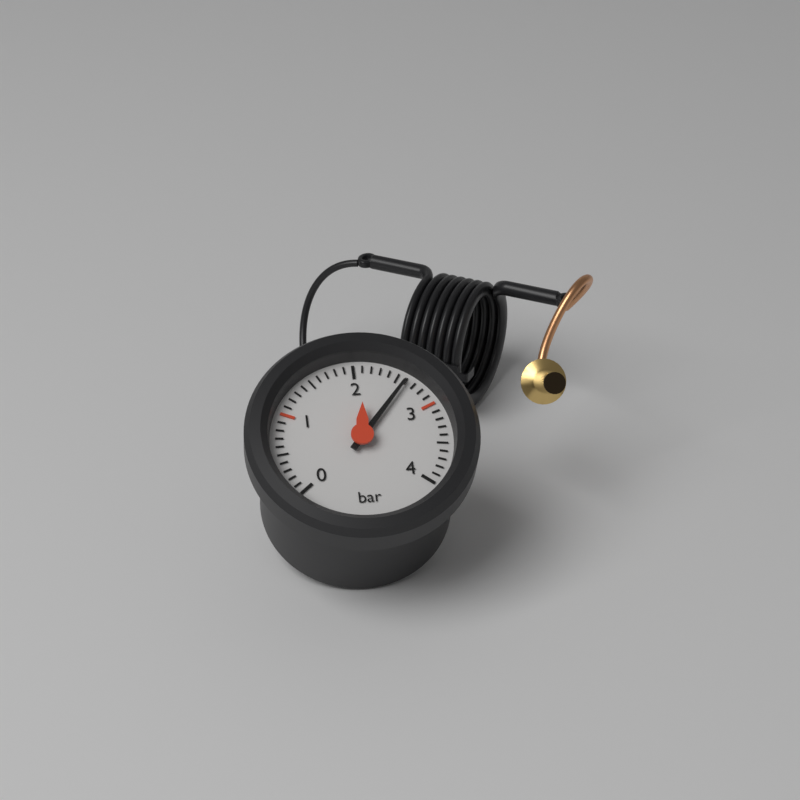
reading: 2.6 bar
